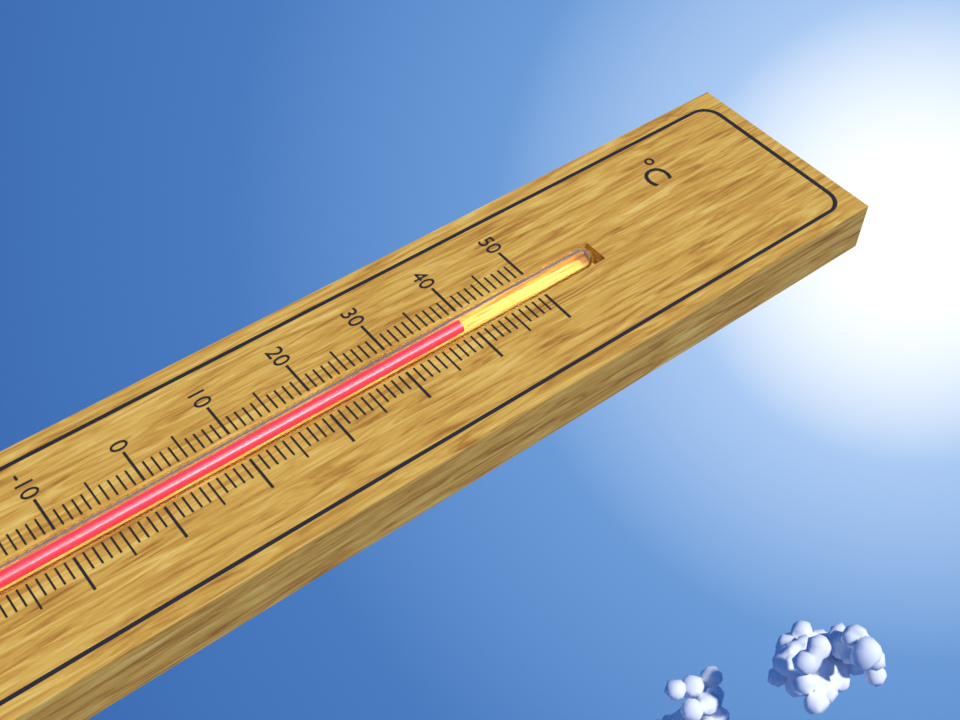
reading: 39 °C
